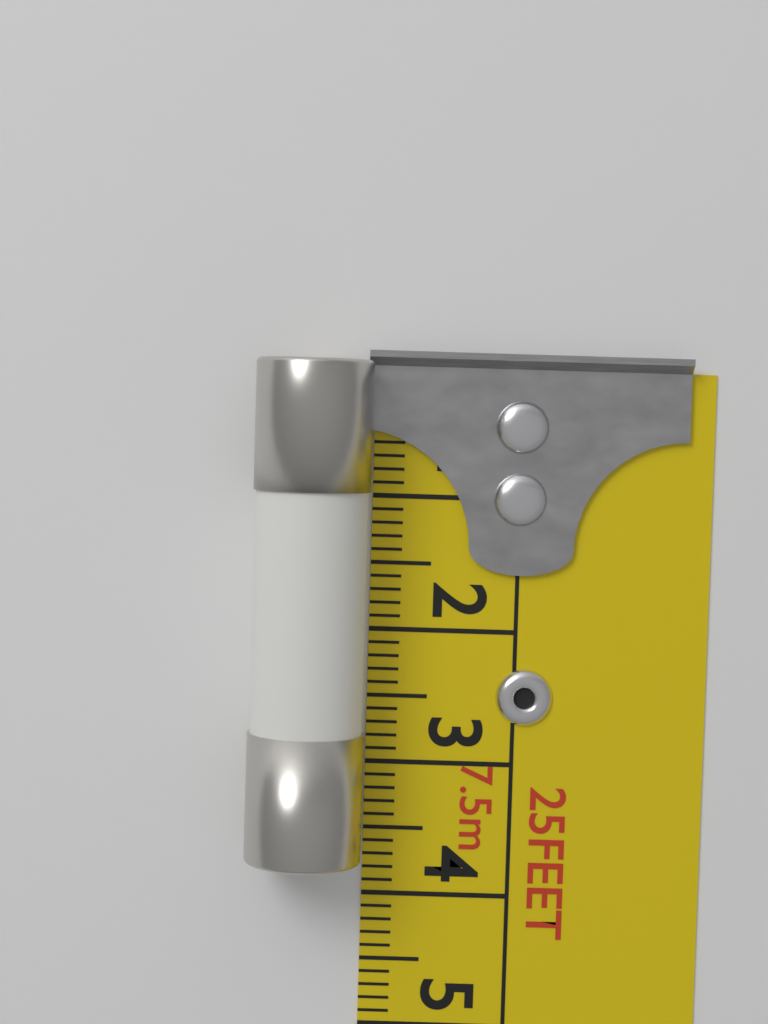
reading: 3.7 cm
